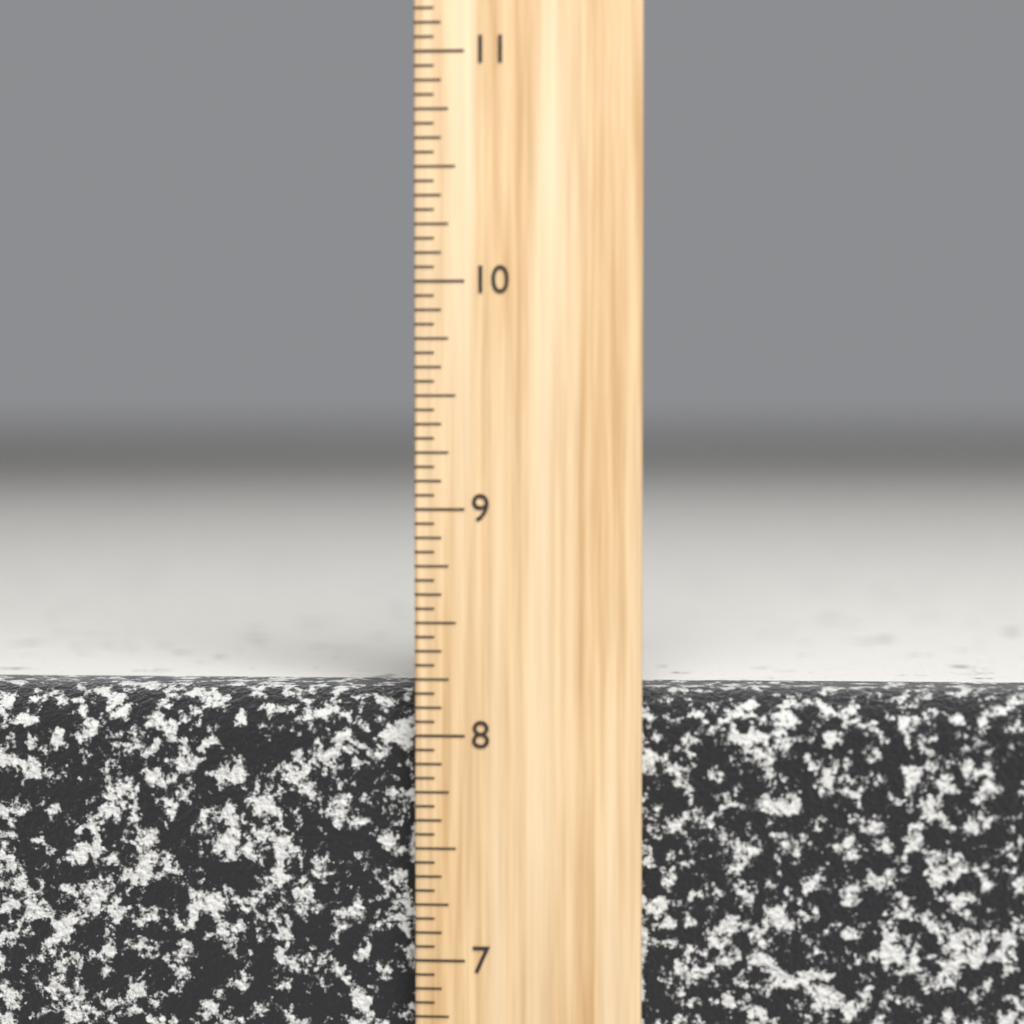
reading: 8.1875 inch
